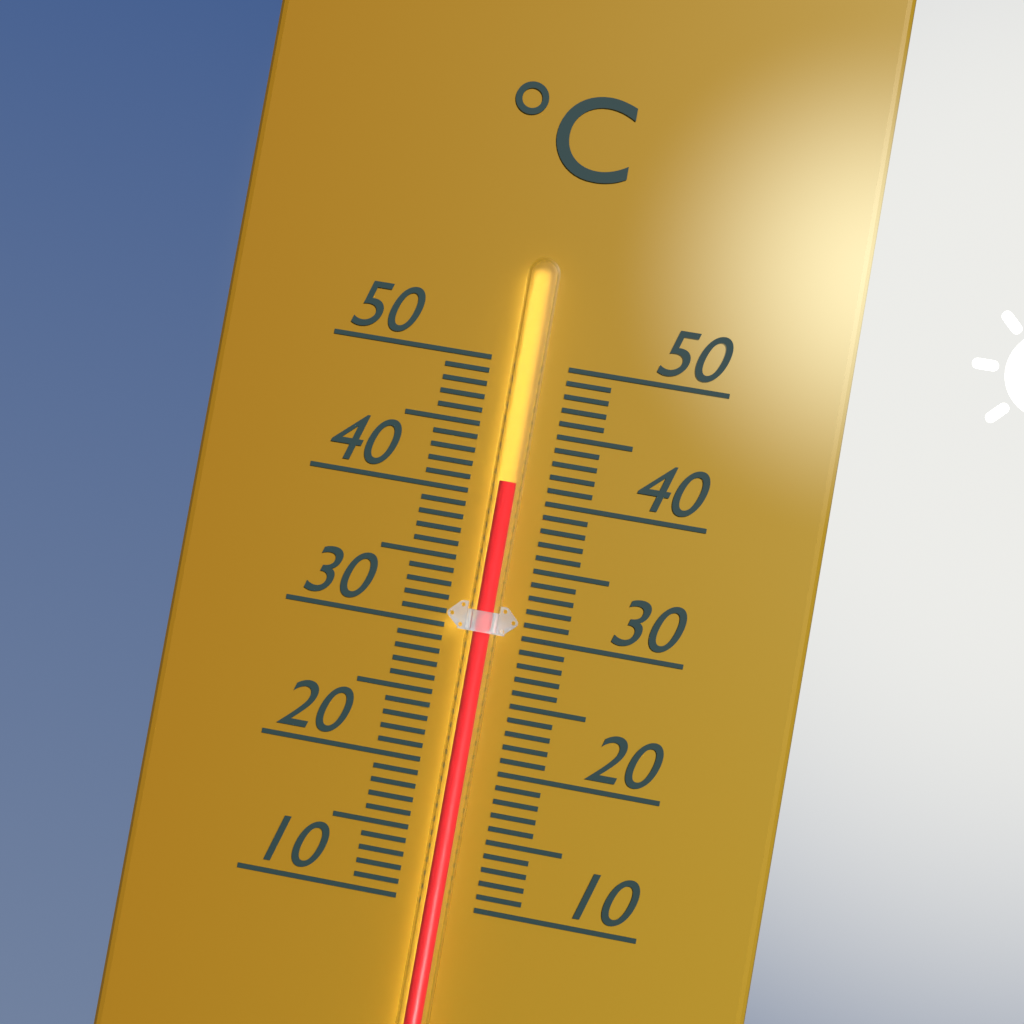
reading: 41 °C
